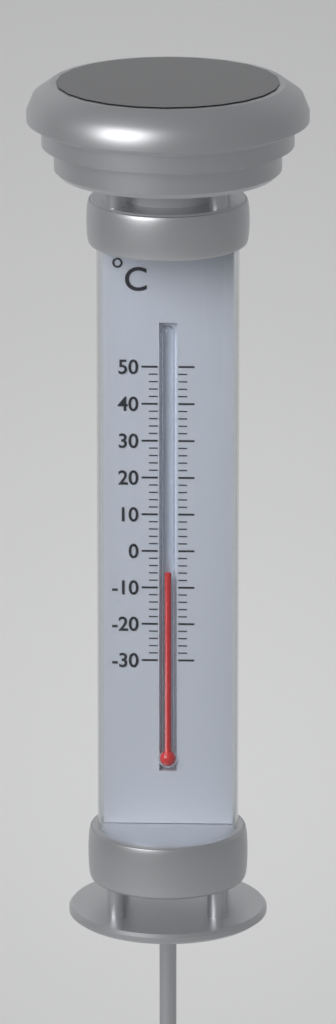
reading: -6 °C
